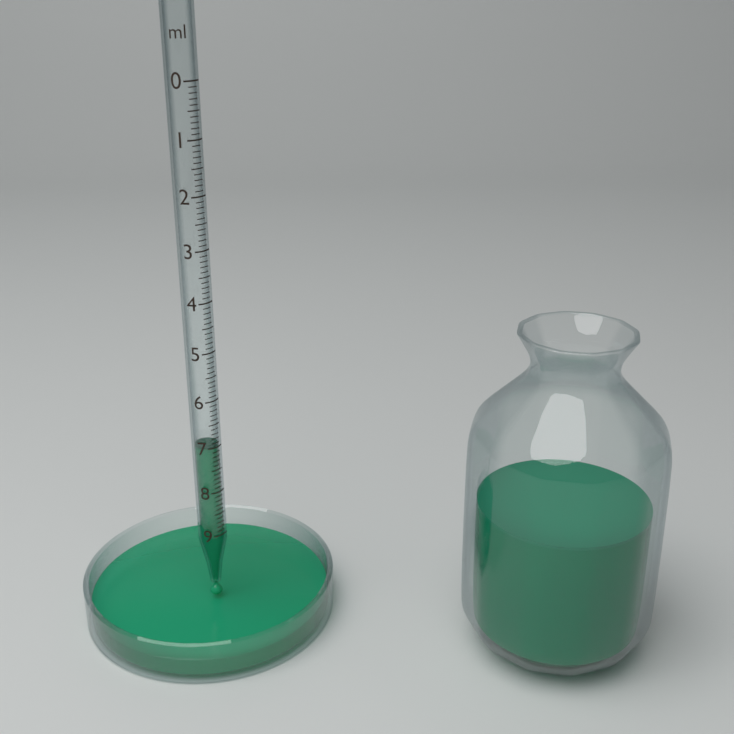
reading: 7.0 ml
